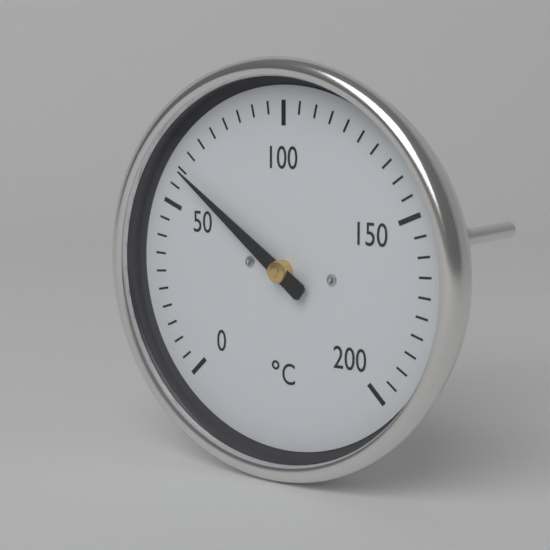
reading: 60 °C
